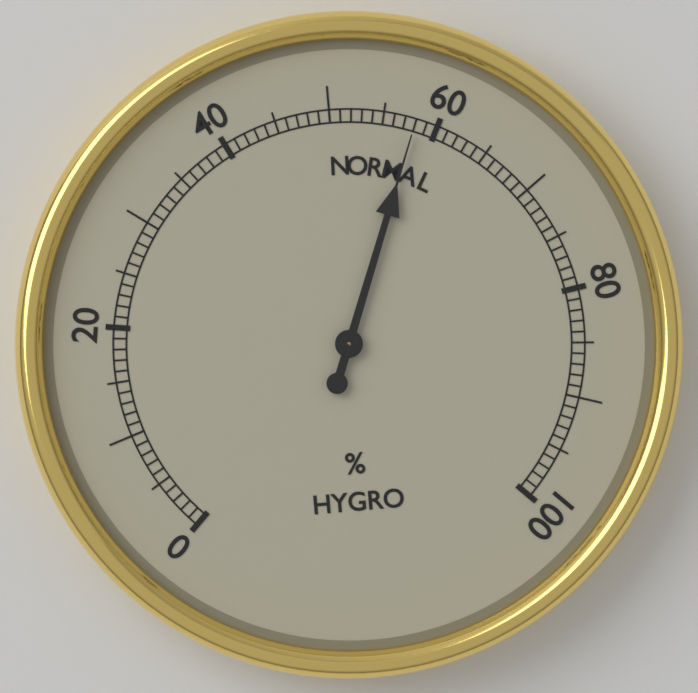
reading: 58 %
